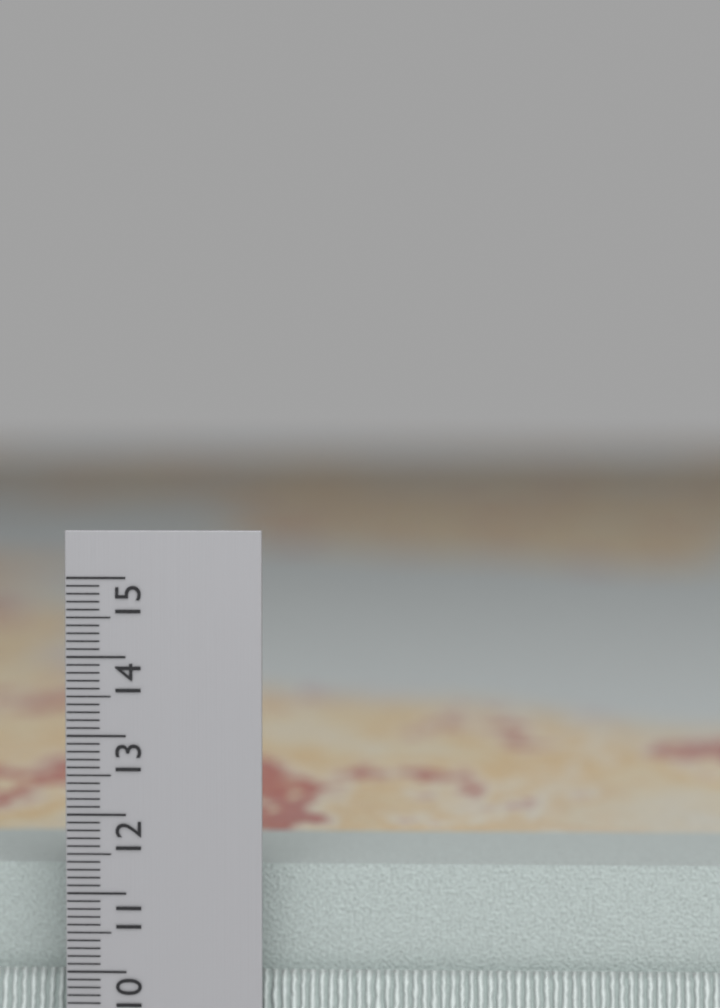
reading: 12.1 cm
